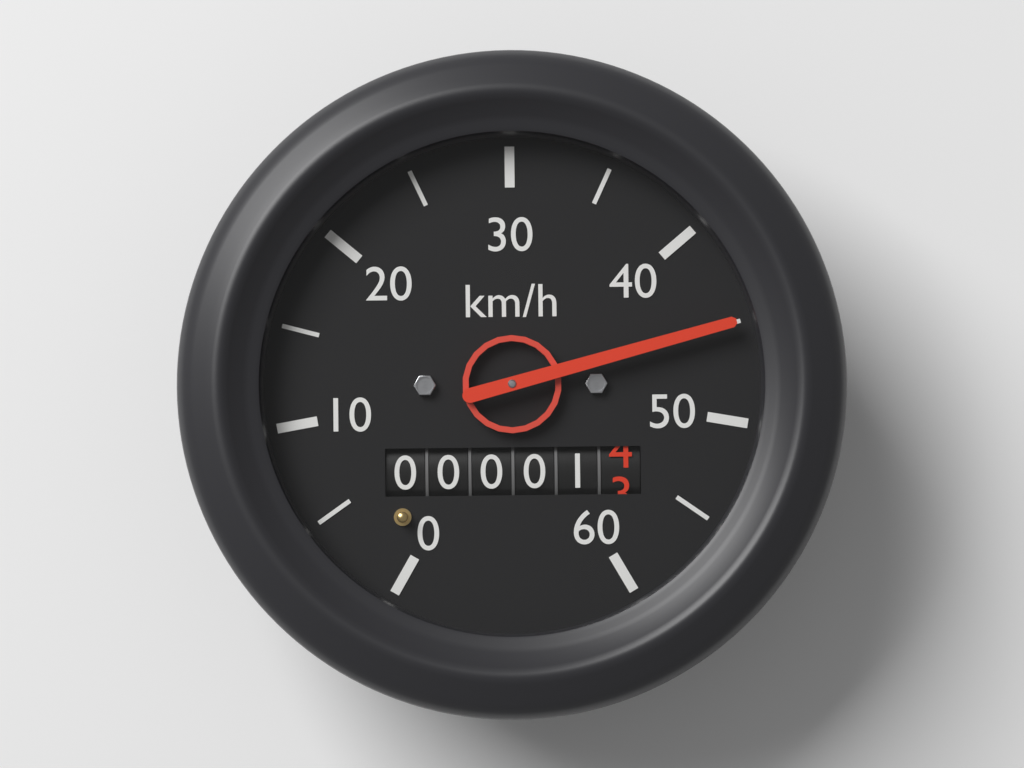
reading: 45 km/h
